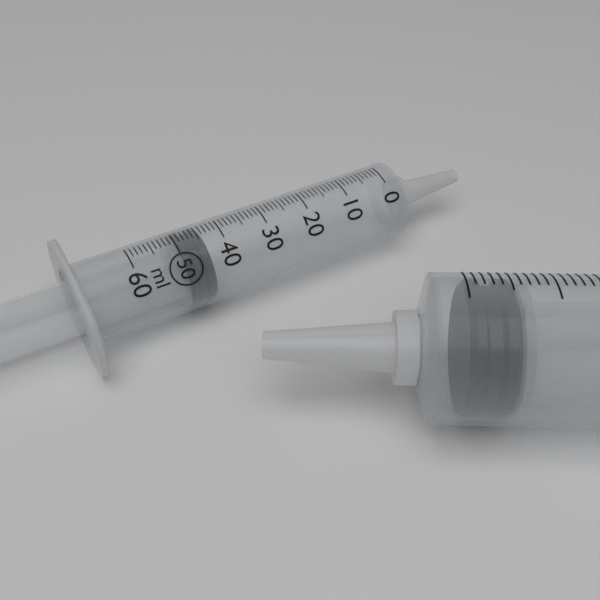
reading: 44 ml
